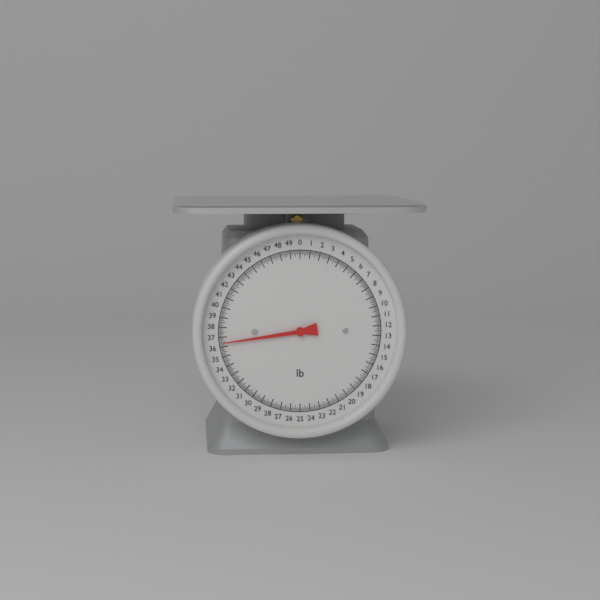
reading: 36.375 lb
